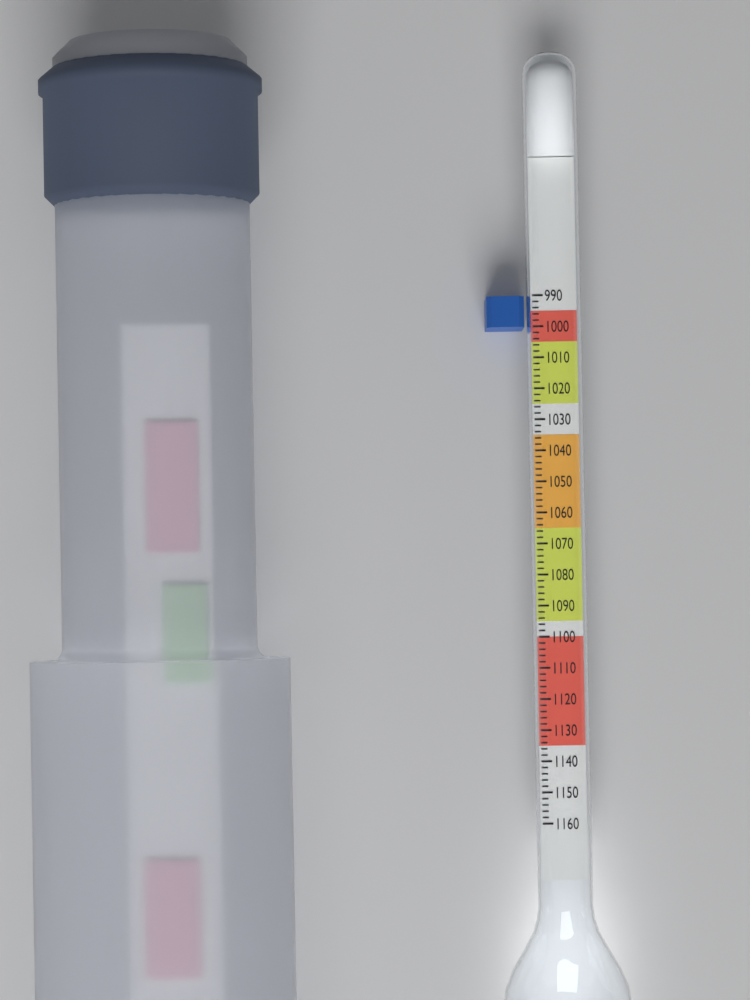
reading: 1000 (no unit)
